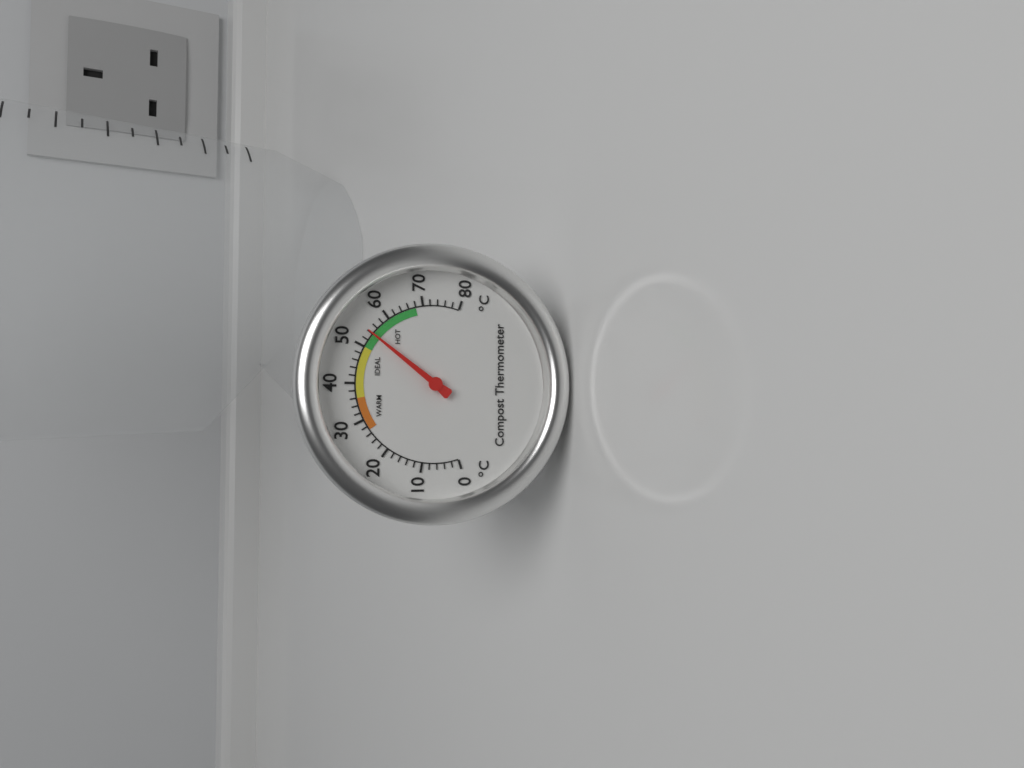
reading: 54 °C
